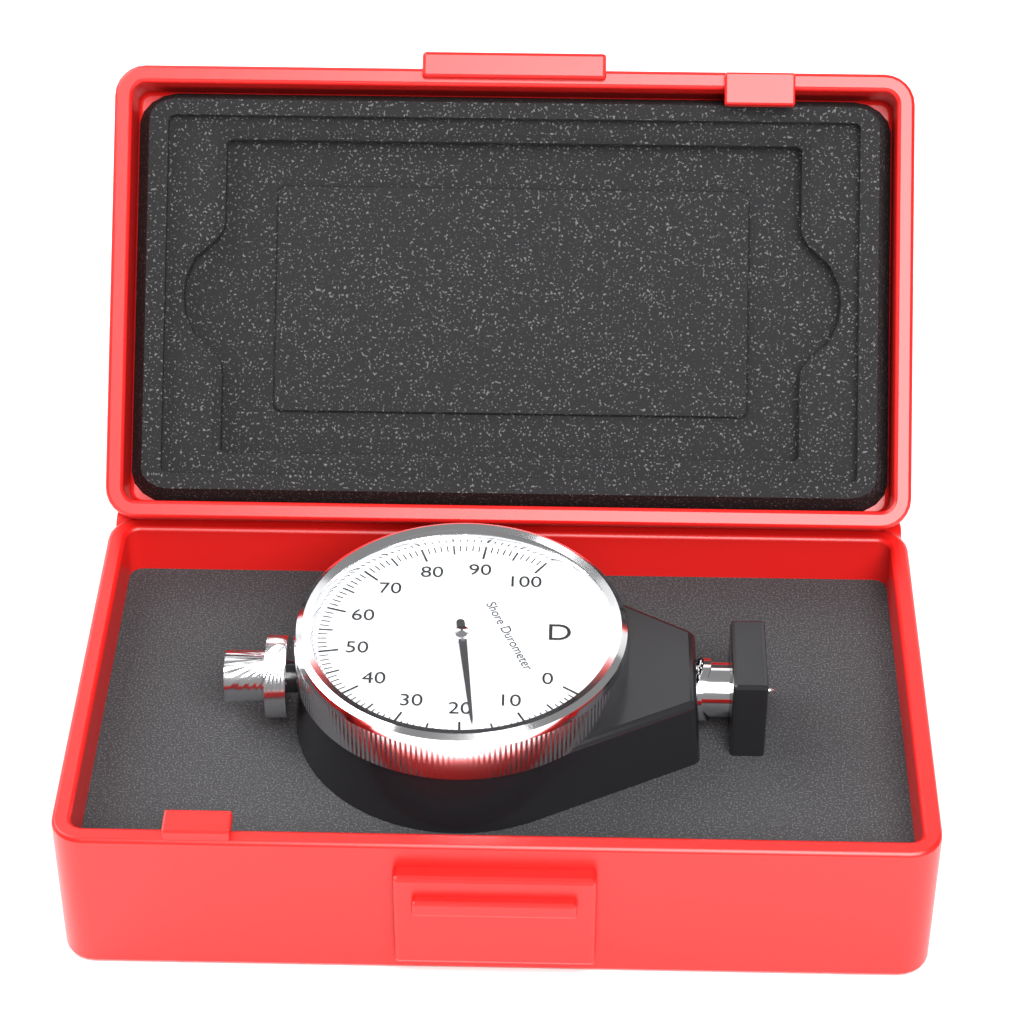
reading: 18 Shore D
